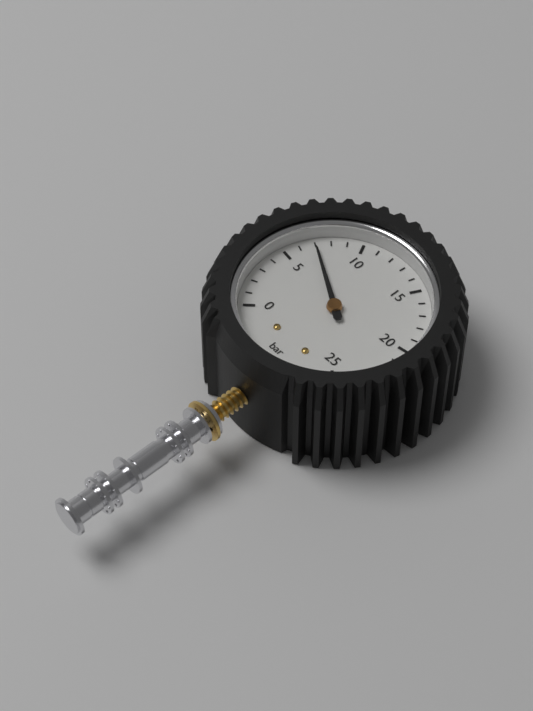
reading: 7 bar
